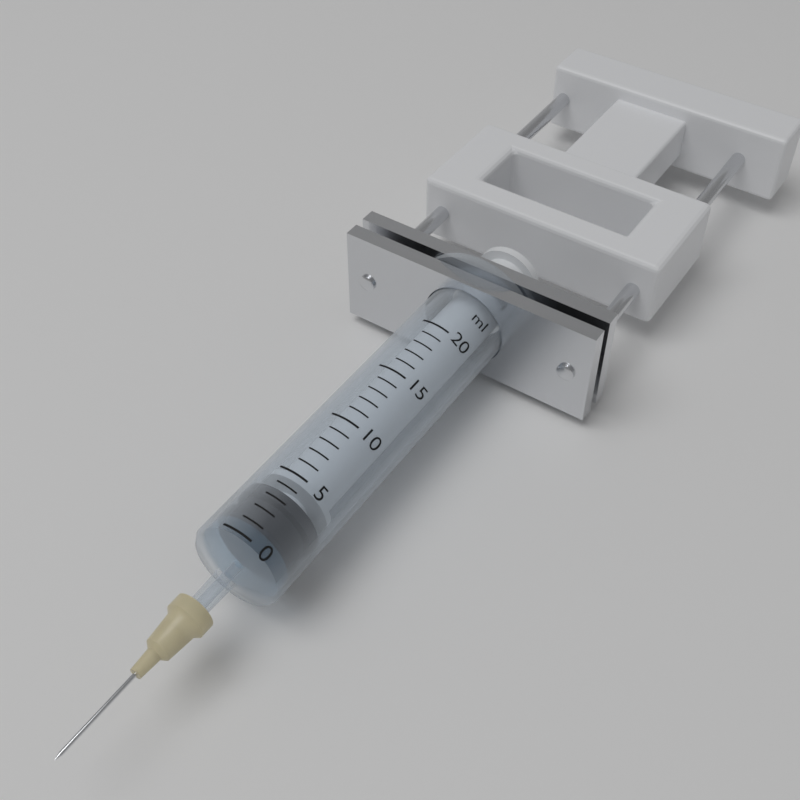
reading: 1 ml
